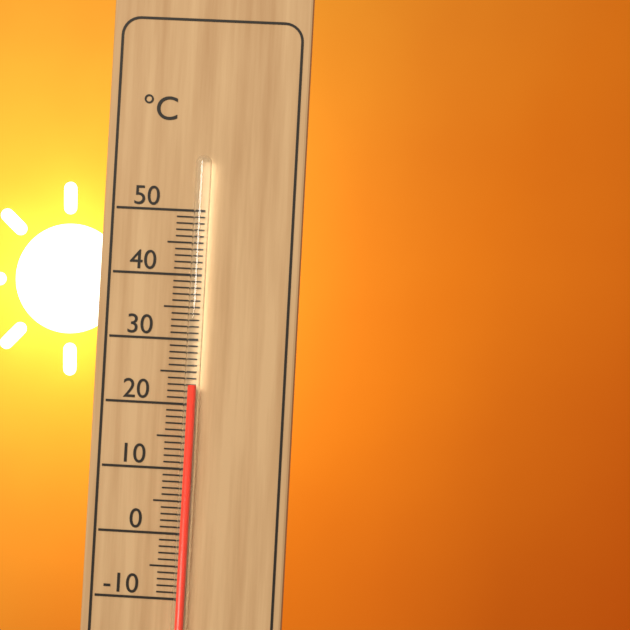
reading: 23 °C
